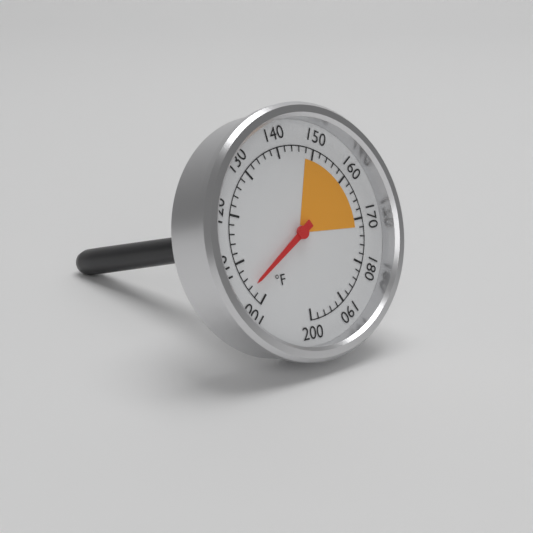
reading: 104 °F
